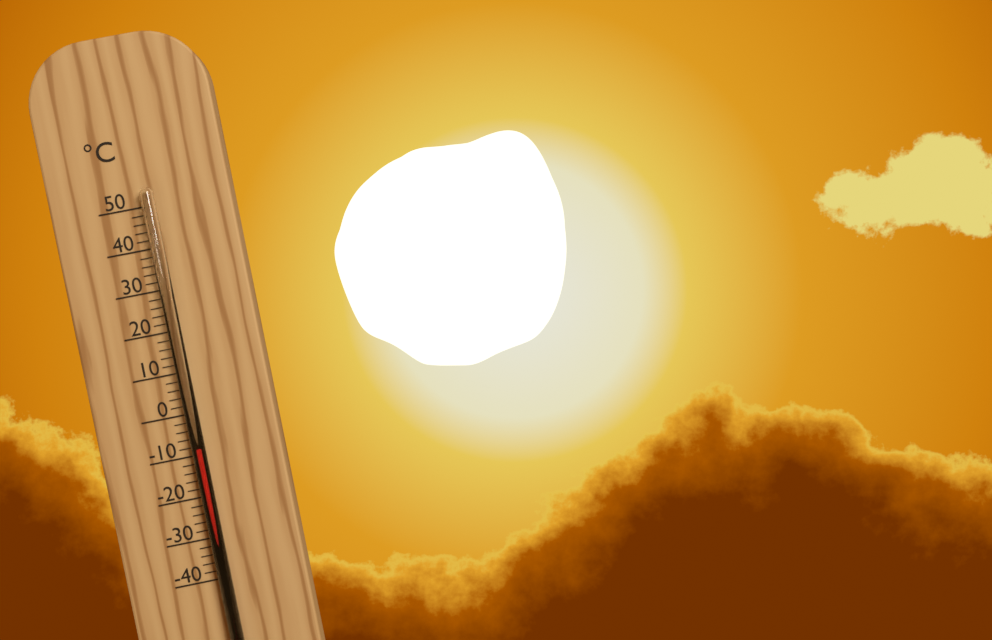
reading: -8 °C
